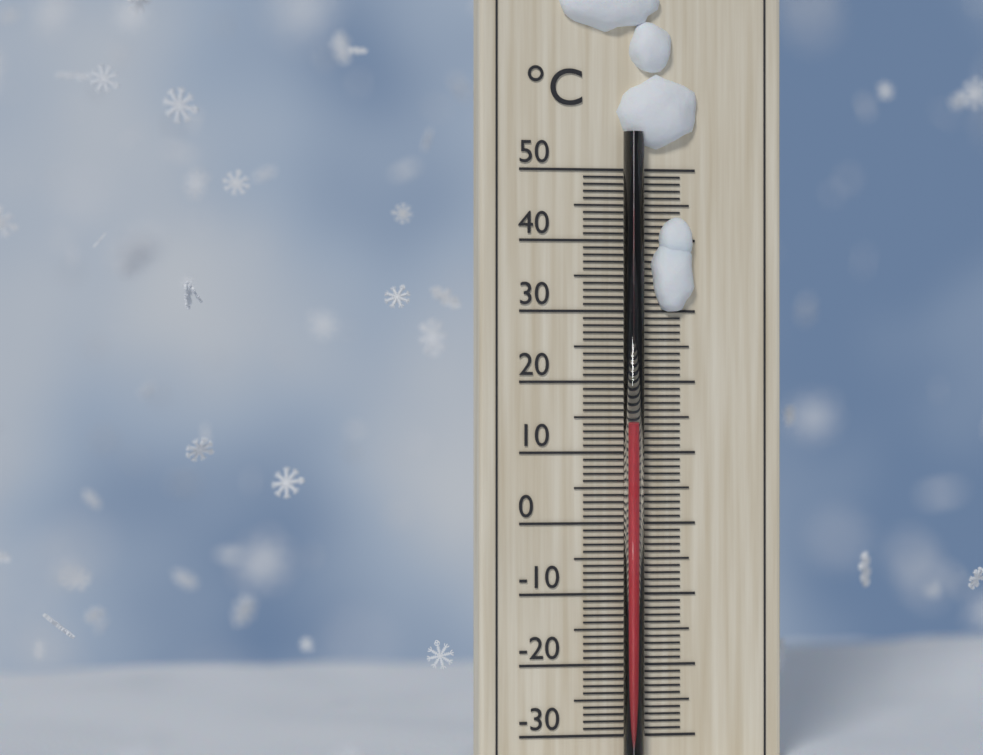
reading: 14 °C
